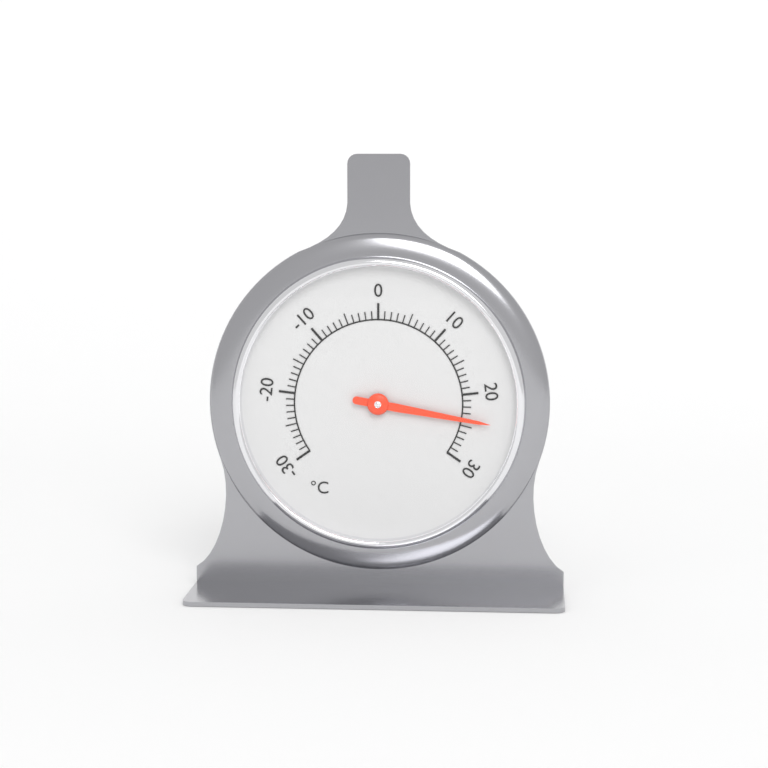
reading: 24 °C
